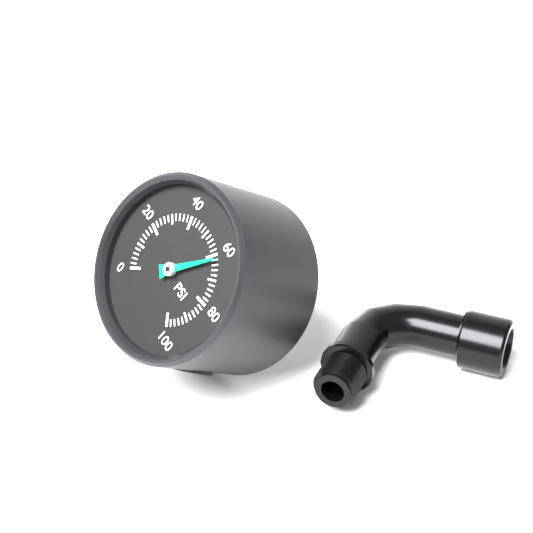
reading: 62 psi
